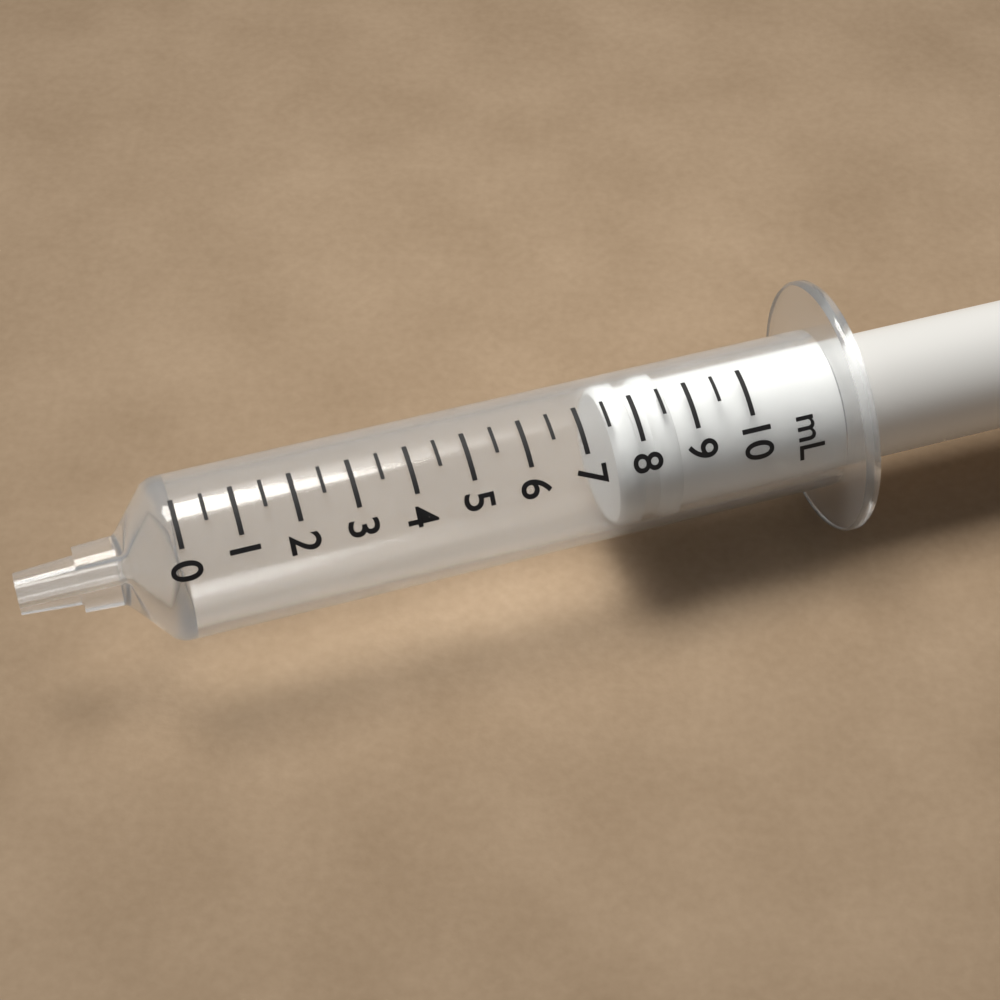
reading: 7.5 mL
